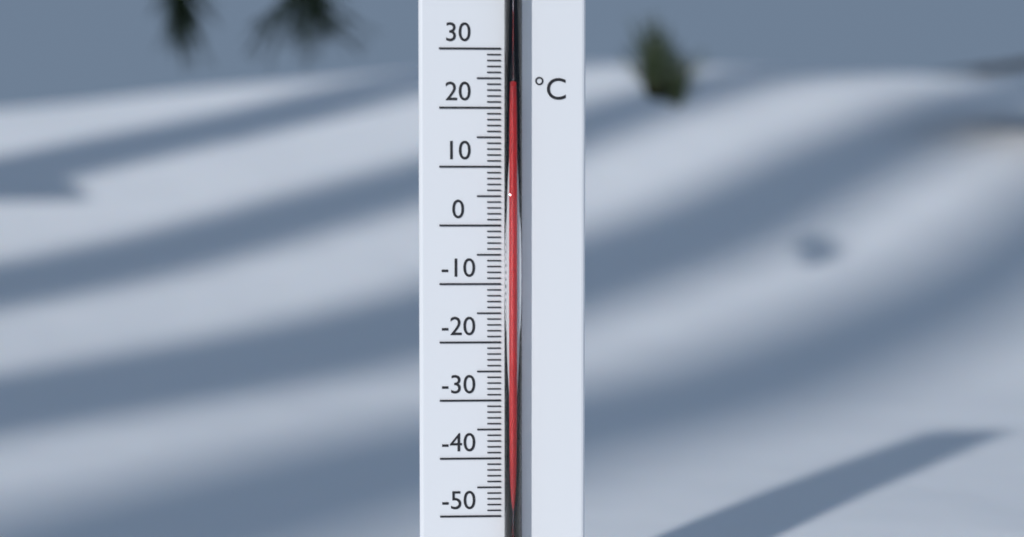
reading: 23 °C
